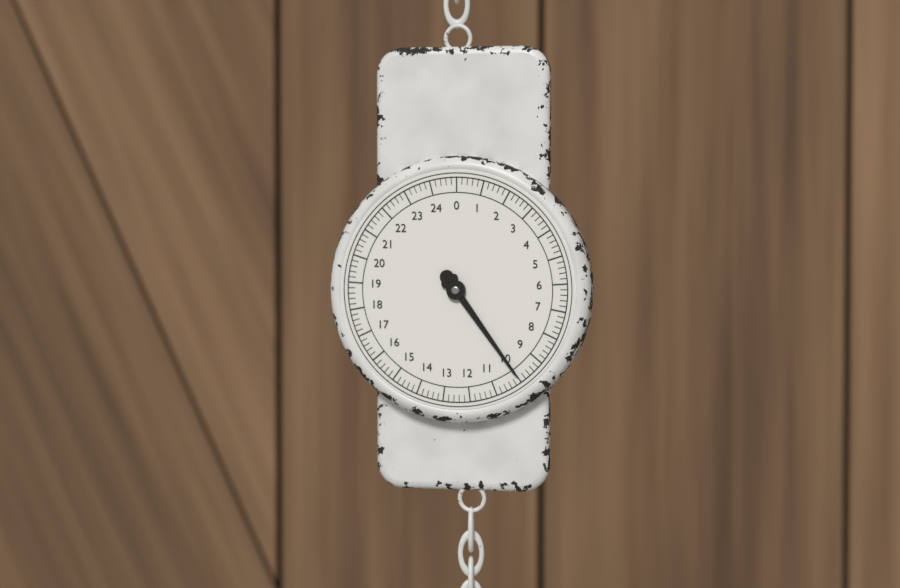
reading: 10.0 (no unit)
